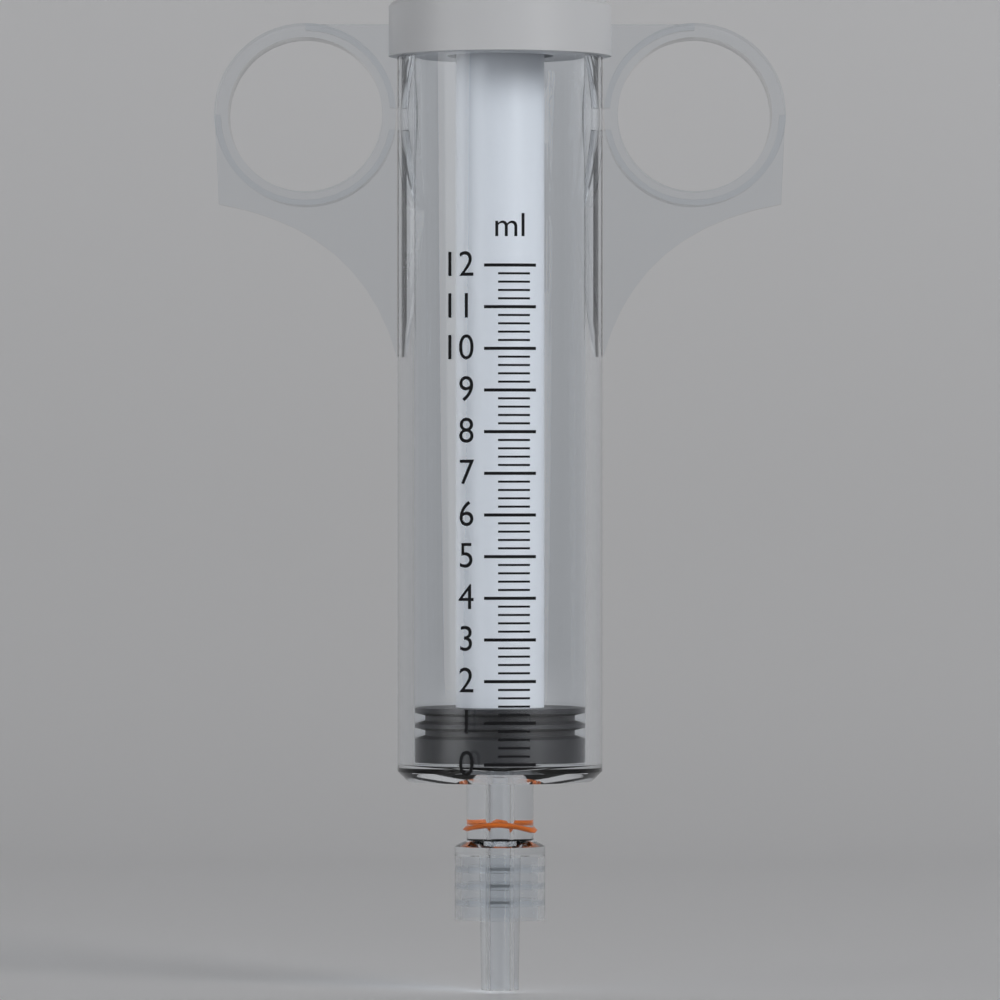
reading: 0.0 ml
